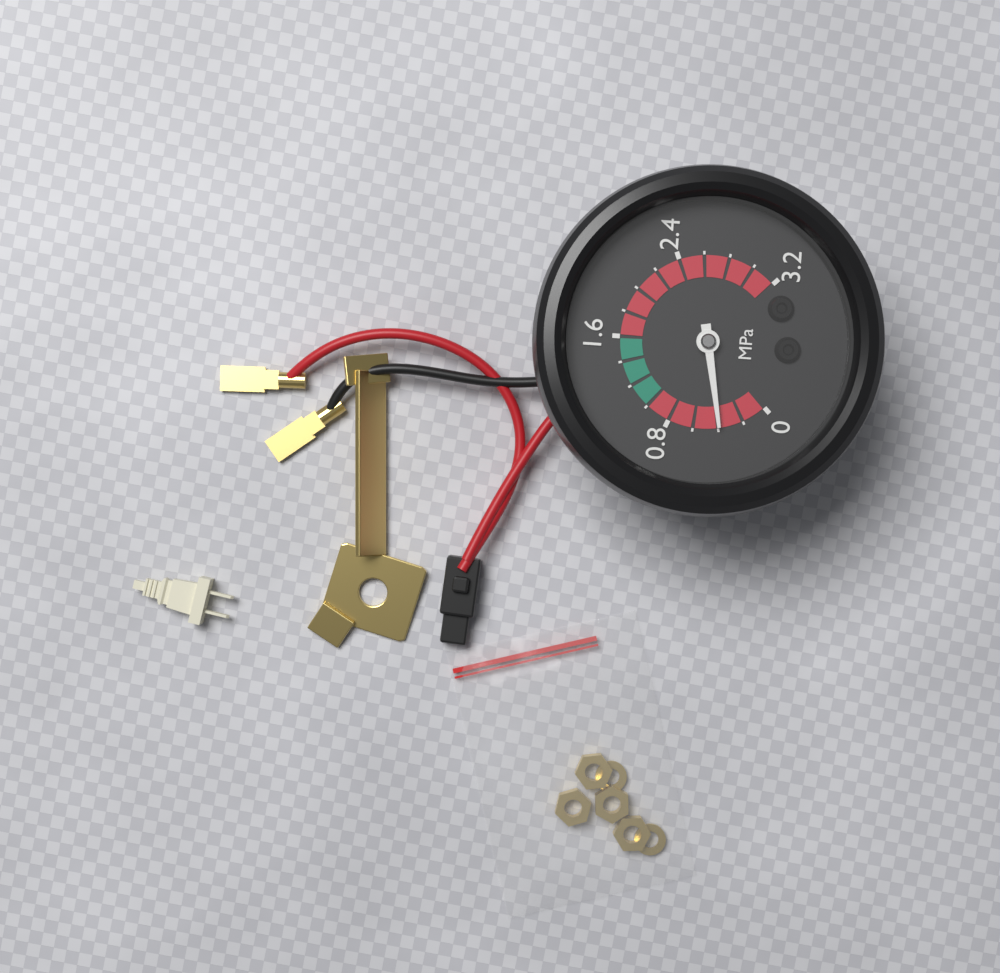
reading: 0.4 MPa
